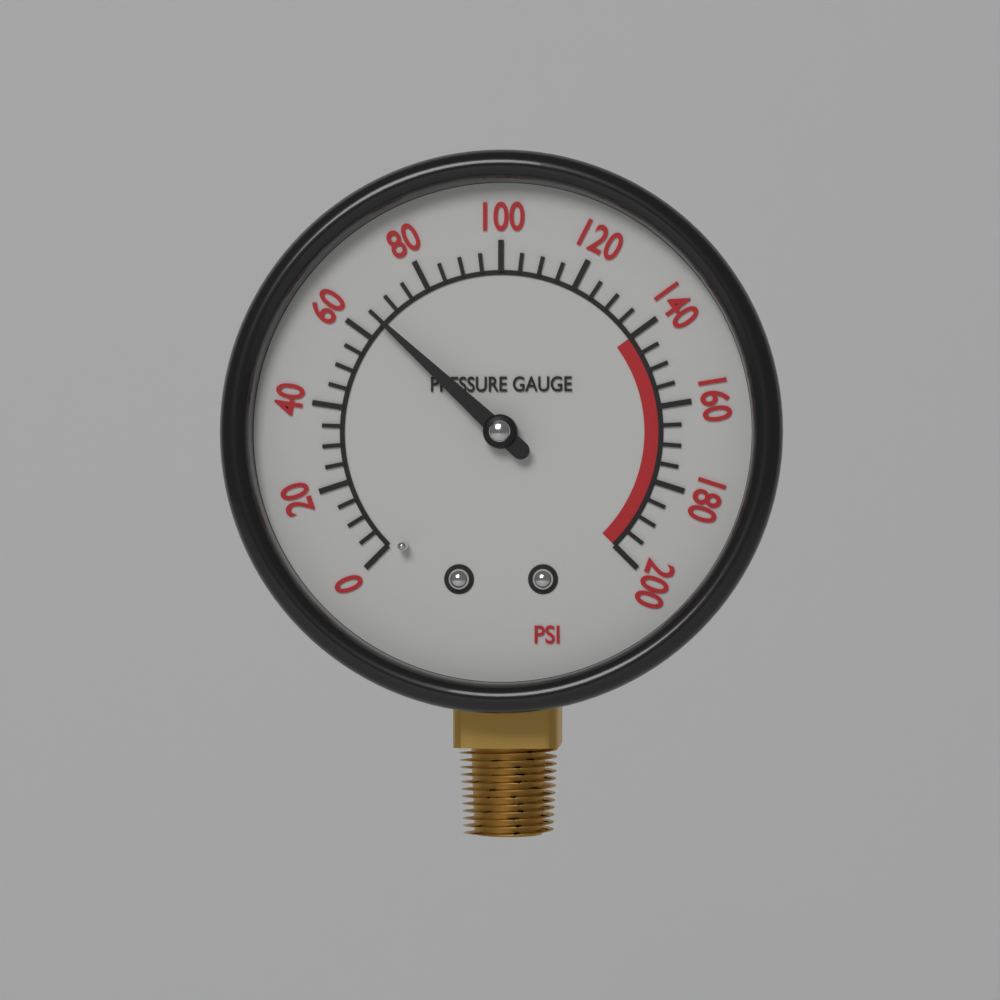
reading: 65 psi
